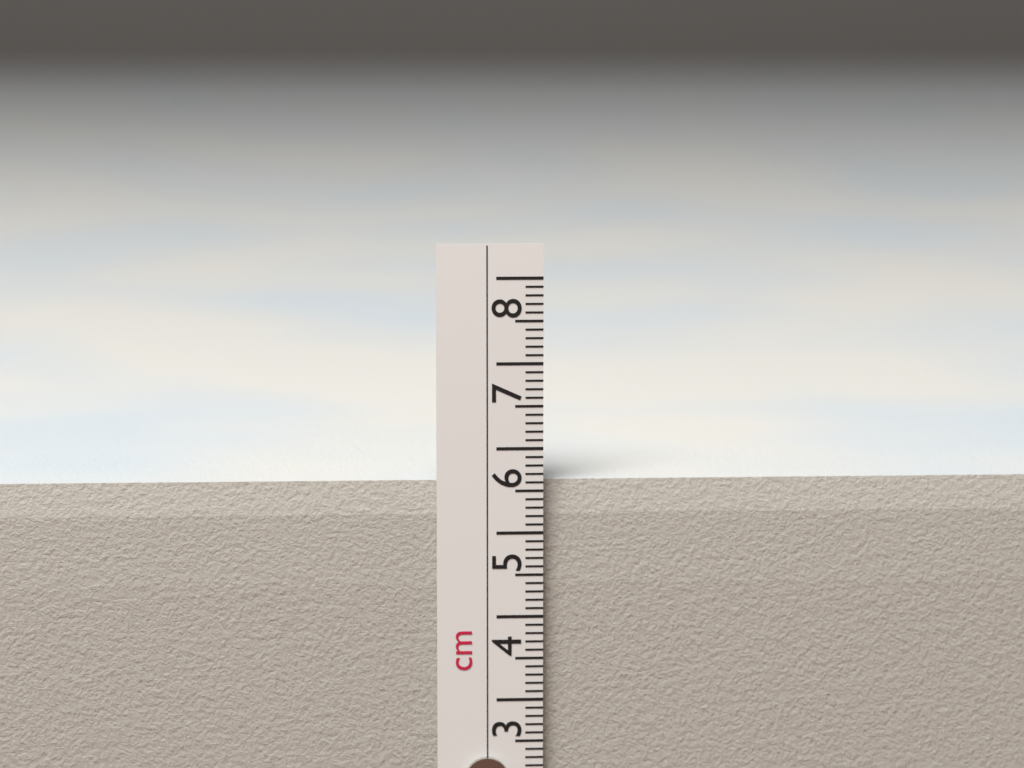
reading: 5.6 cm
